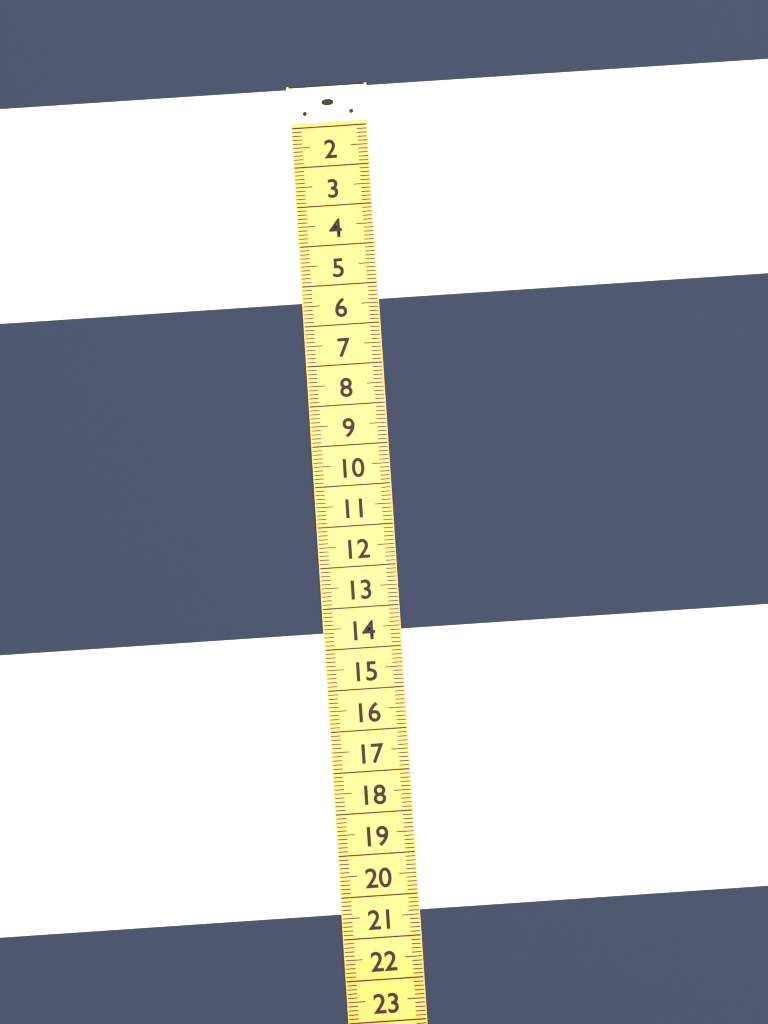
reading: 5.4 (no unit)
